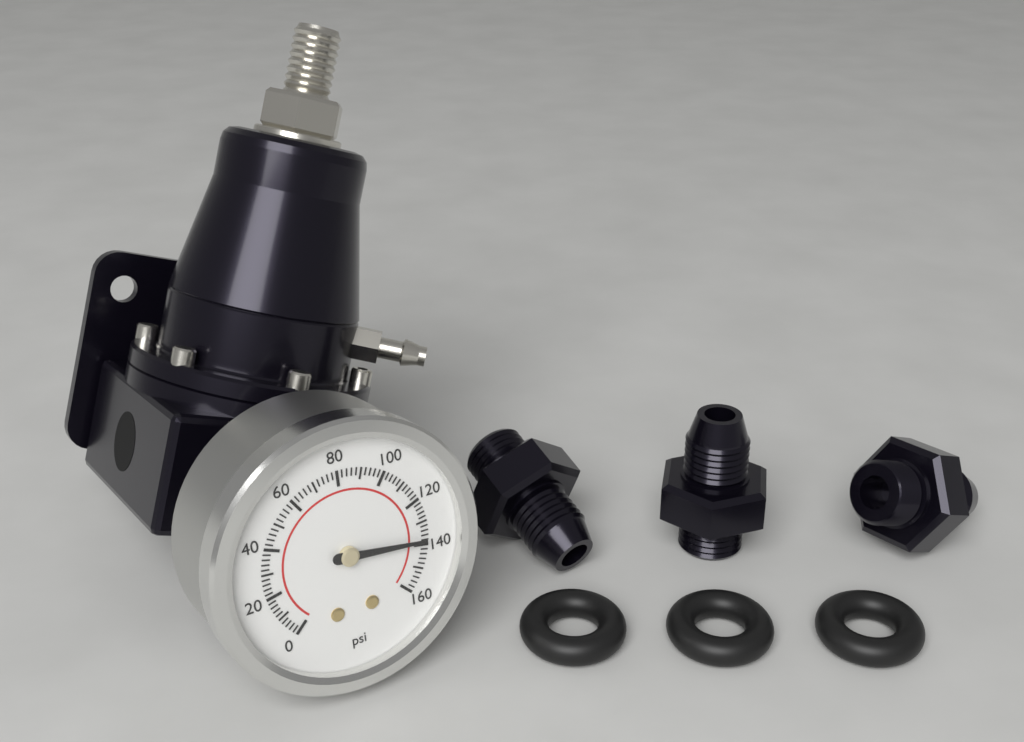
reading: 138 psi
